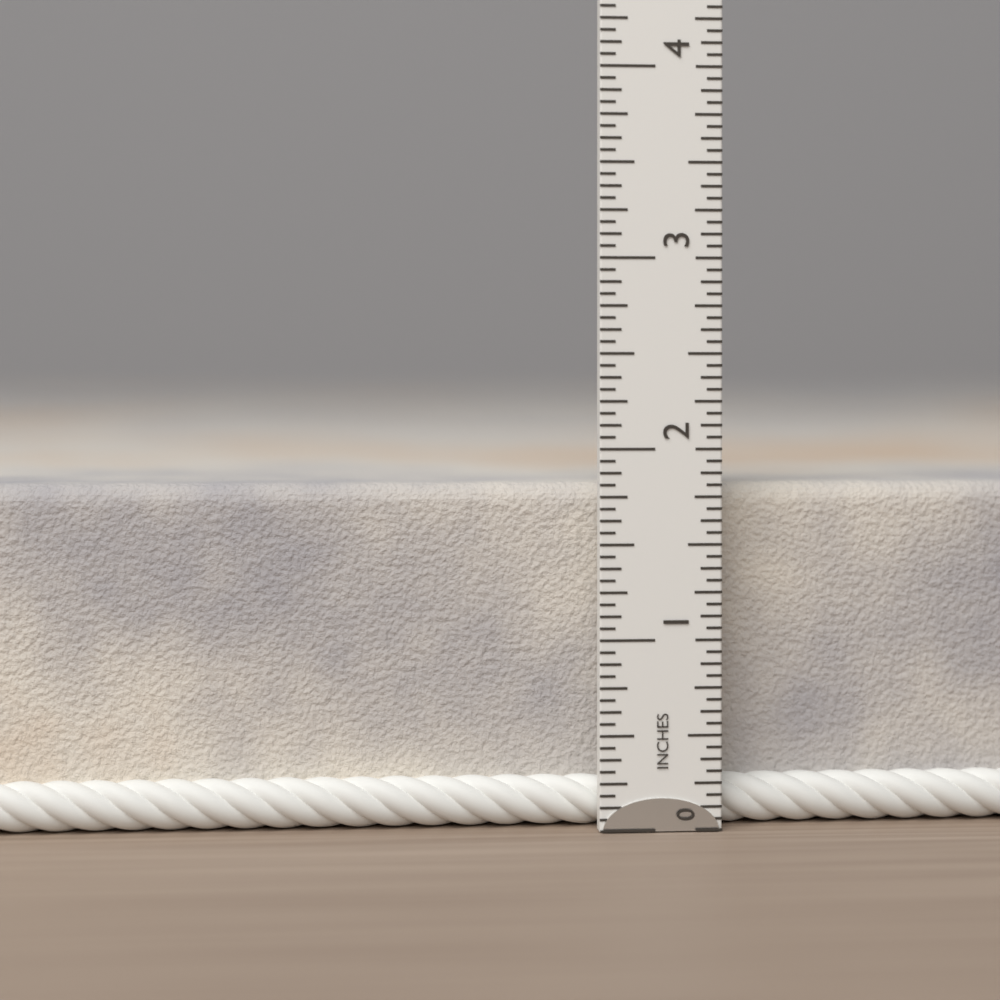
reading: 1.8125 in
